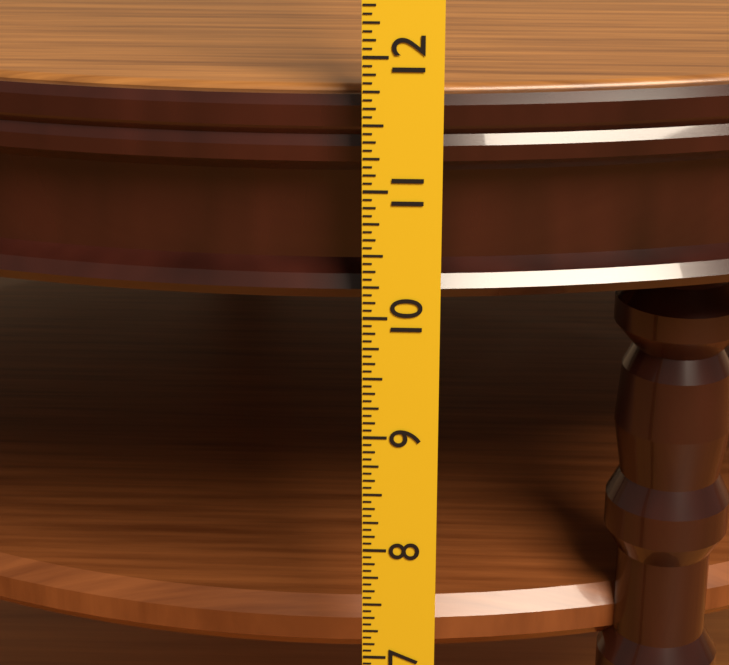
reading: 11.6875 in
